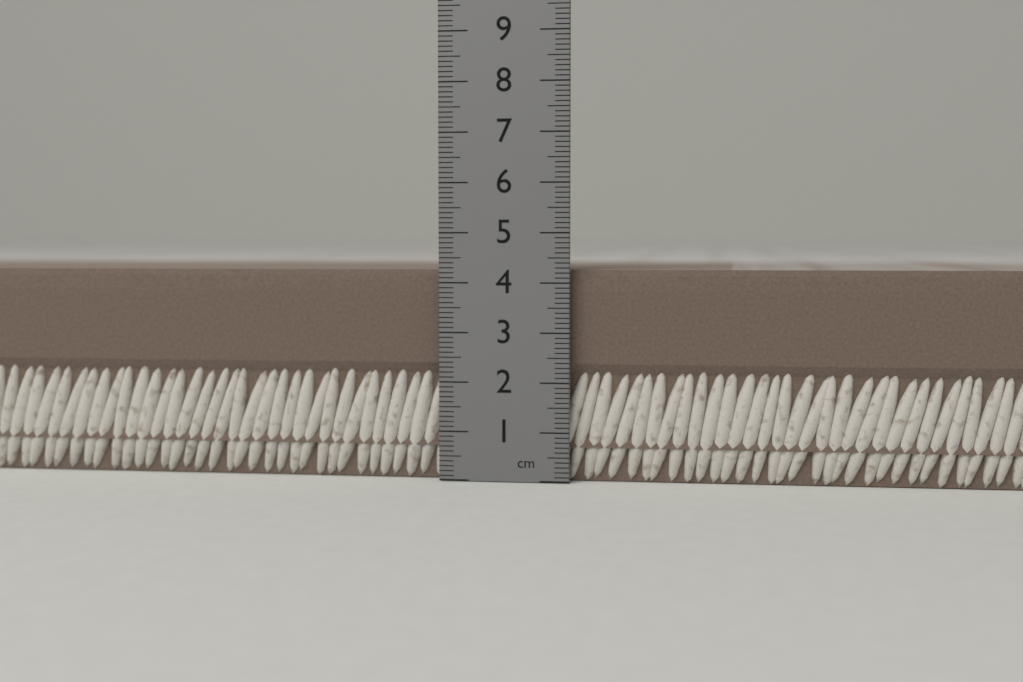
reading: 4.3 cm
